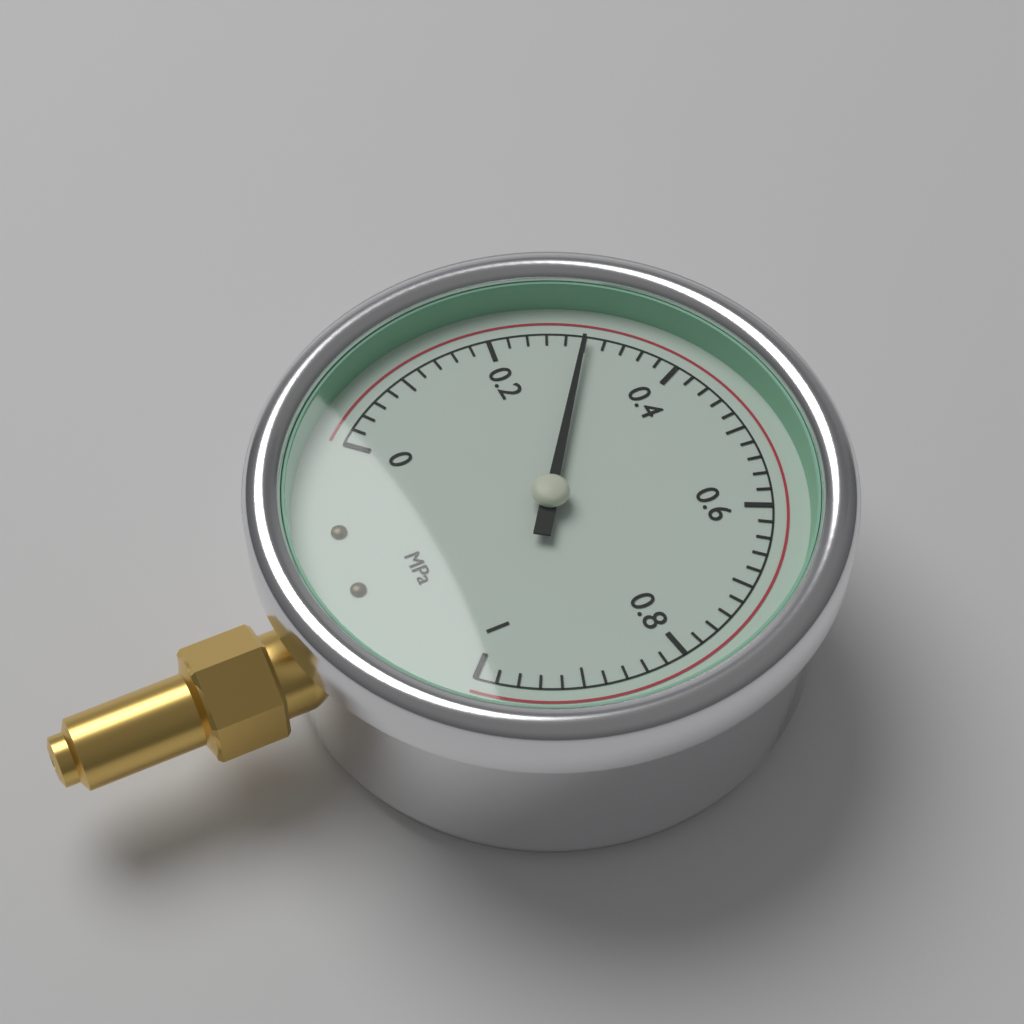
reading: 0.30 MPa
